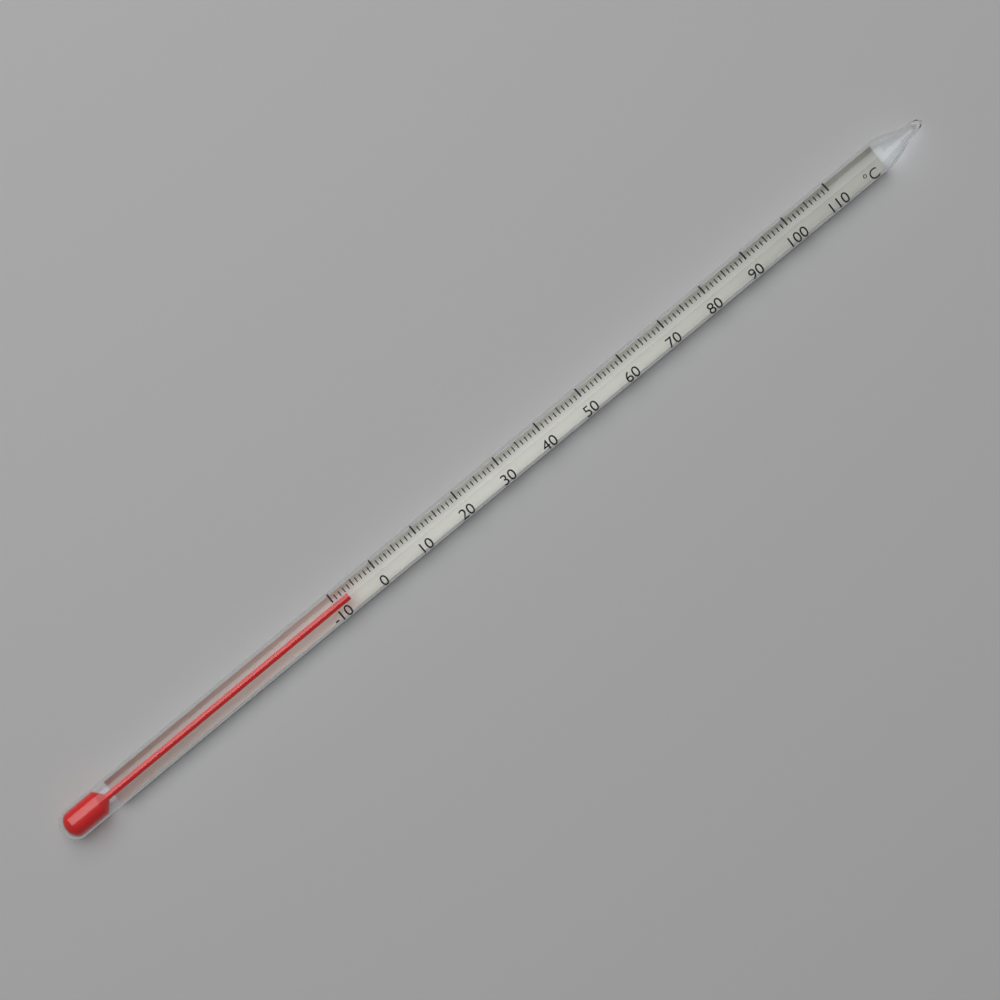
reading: -7 °C
